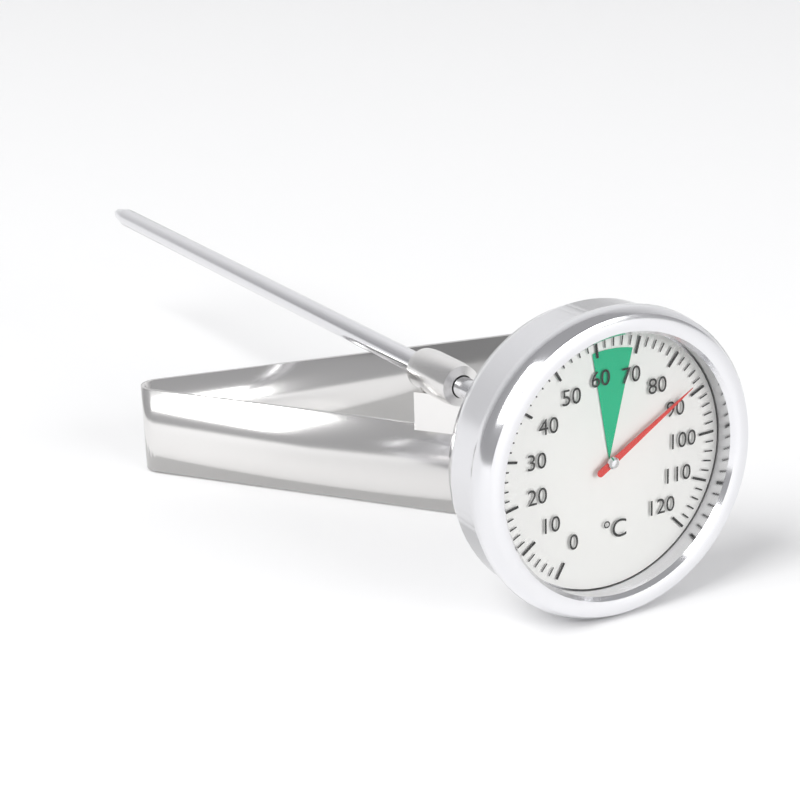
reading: 88 °C
